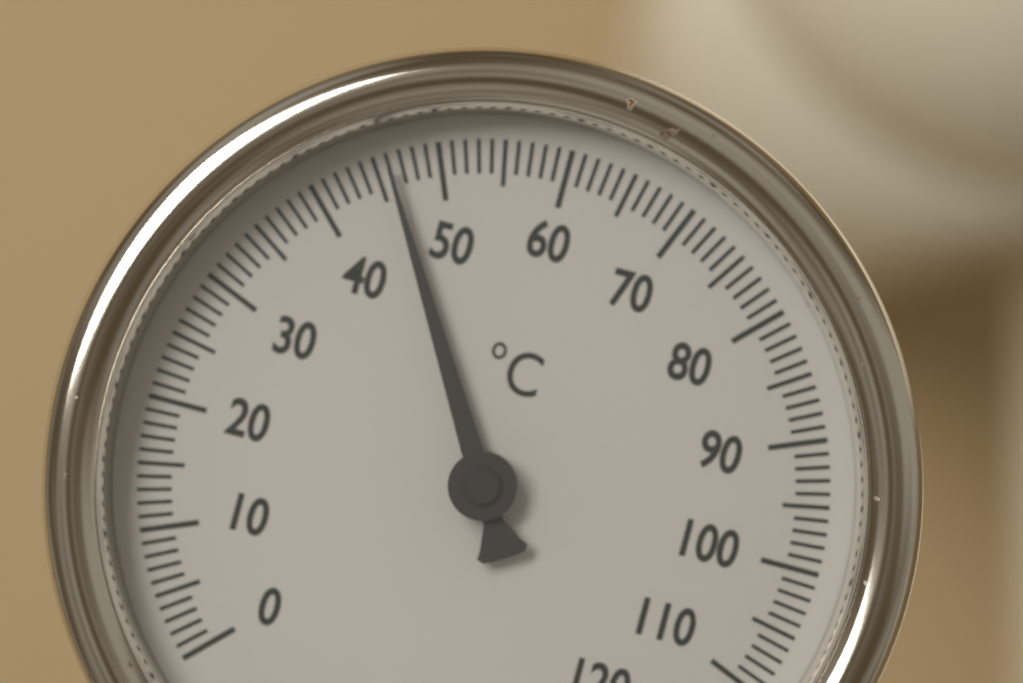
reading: 46 °C
